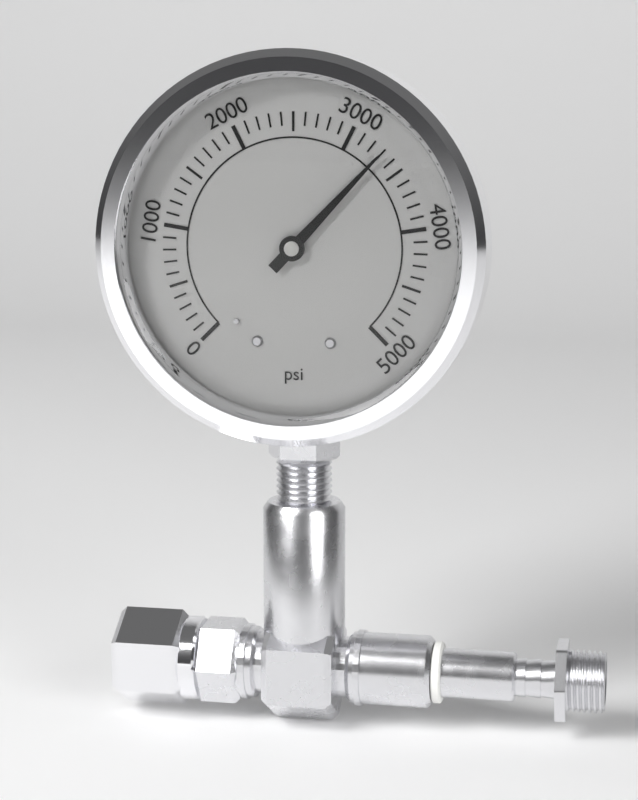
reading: 3300 psi
